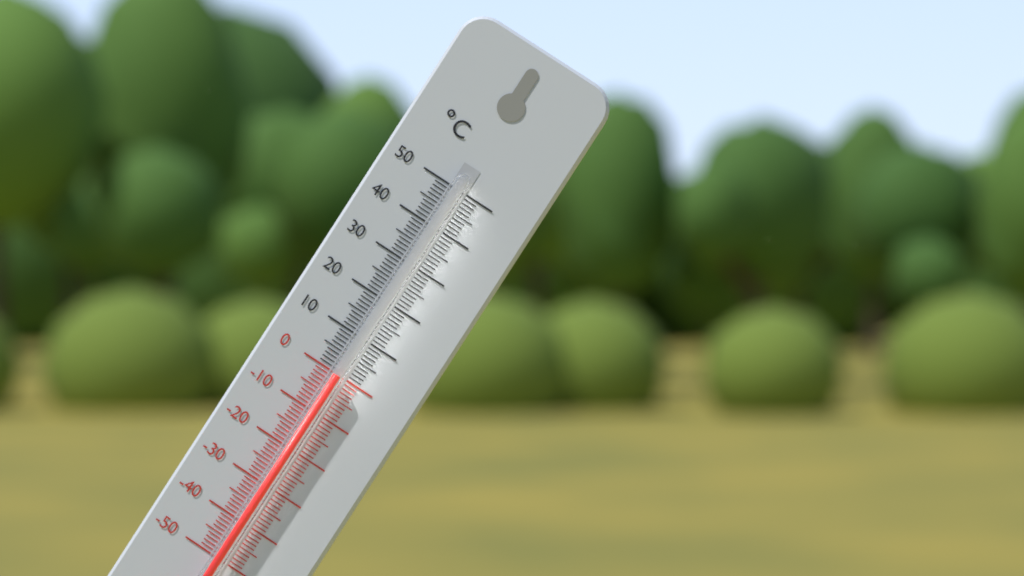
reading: 0 °C
